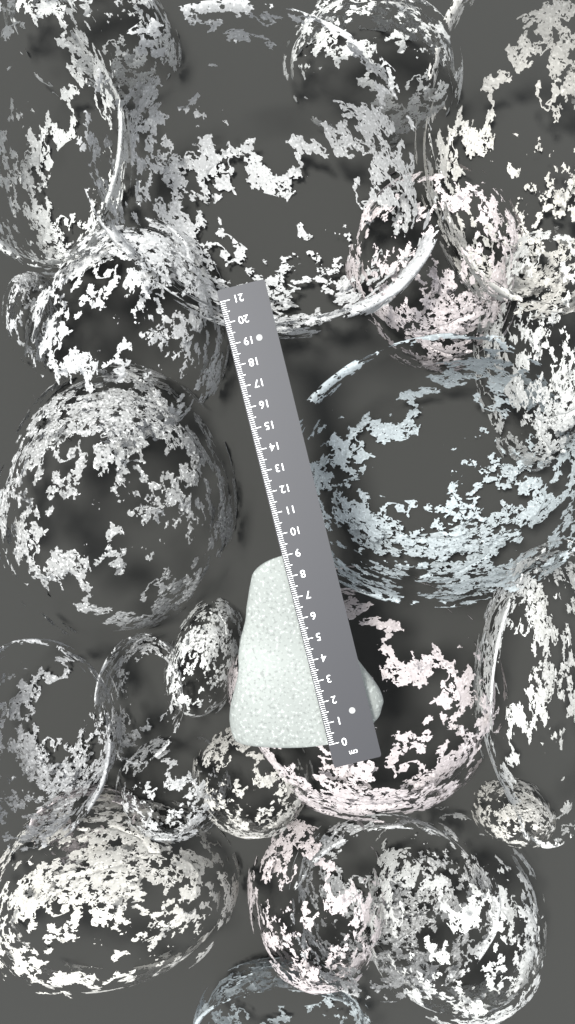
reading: 9.0 cm
